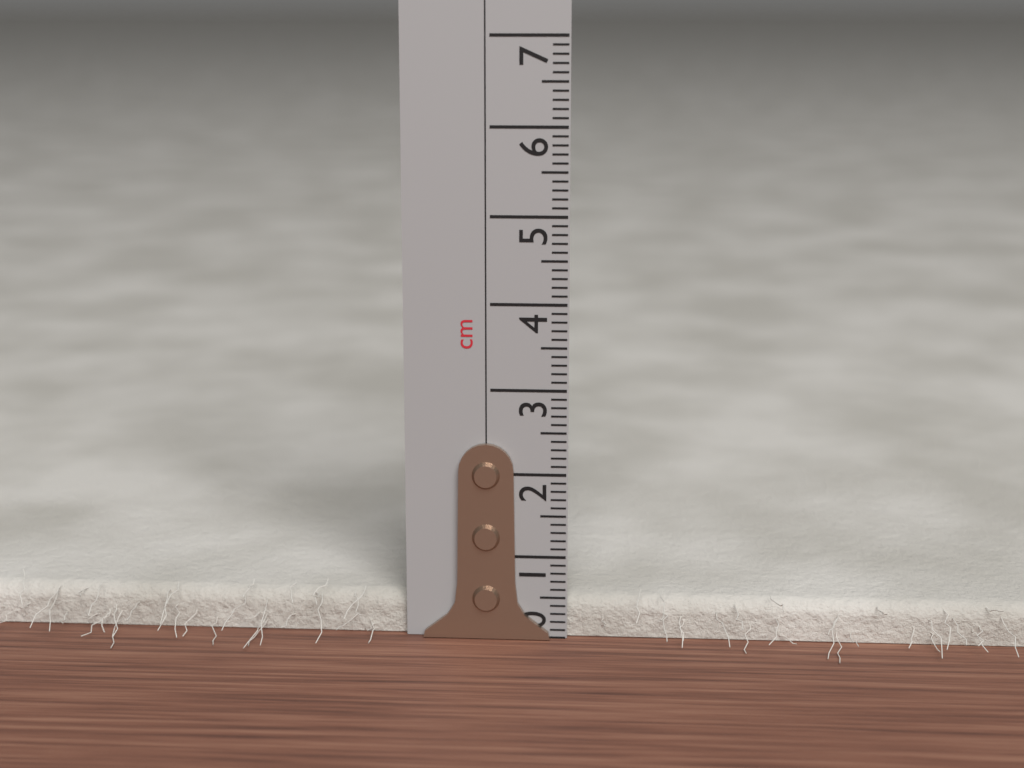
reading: 0.5 cm
